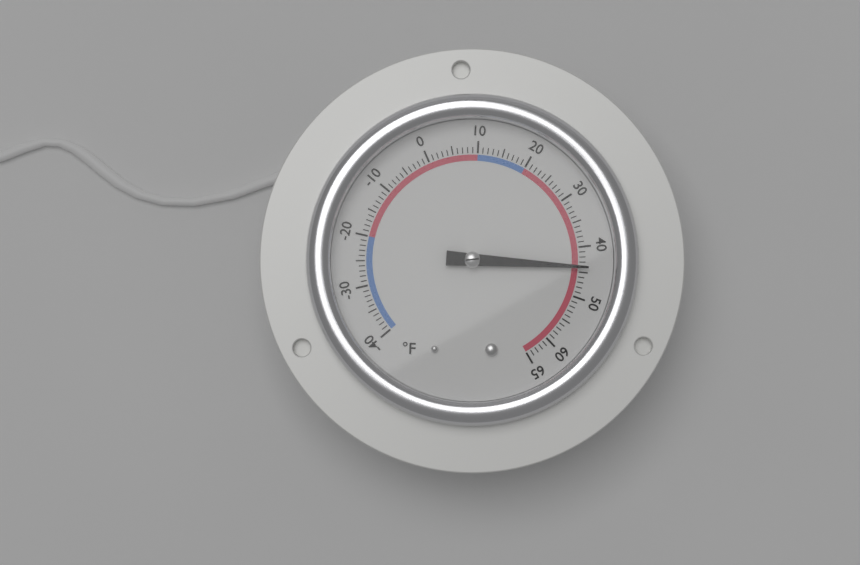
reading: 44 °F
